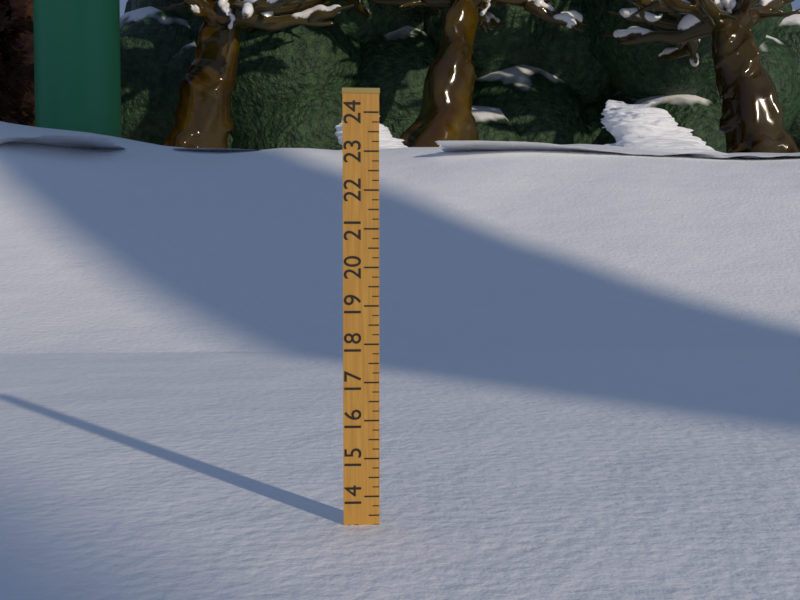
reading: 13.25 (no unit)
